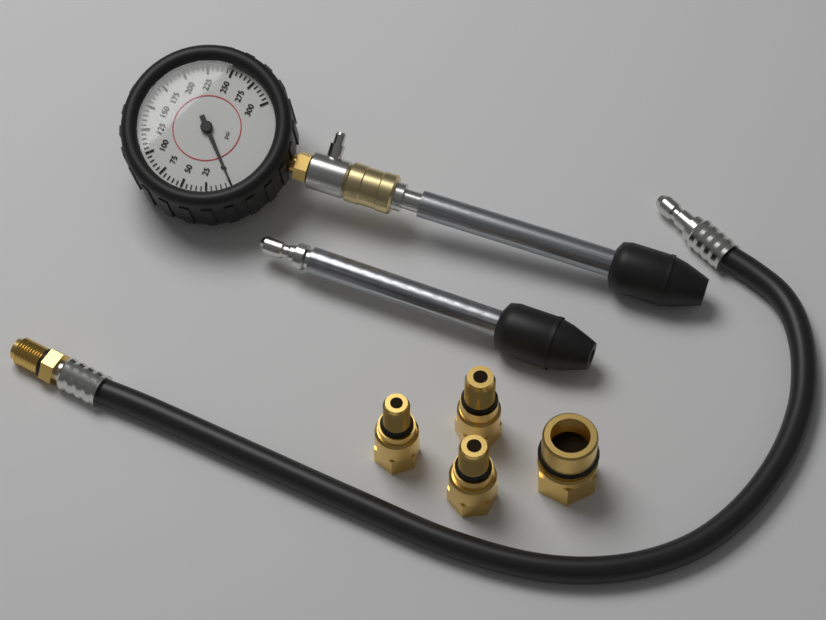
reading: 0 psi
